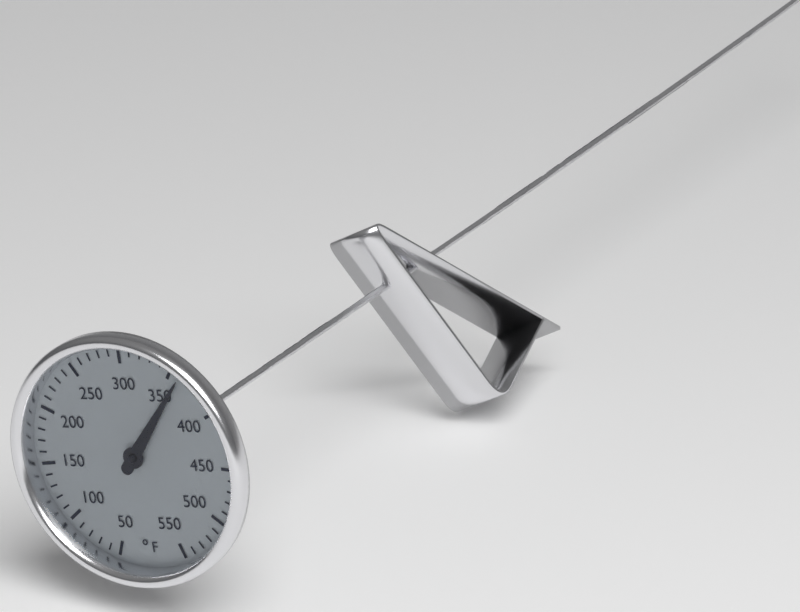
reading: 360 °F
